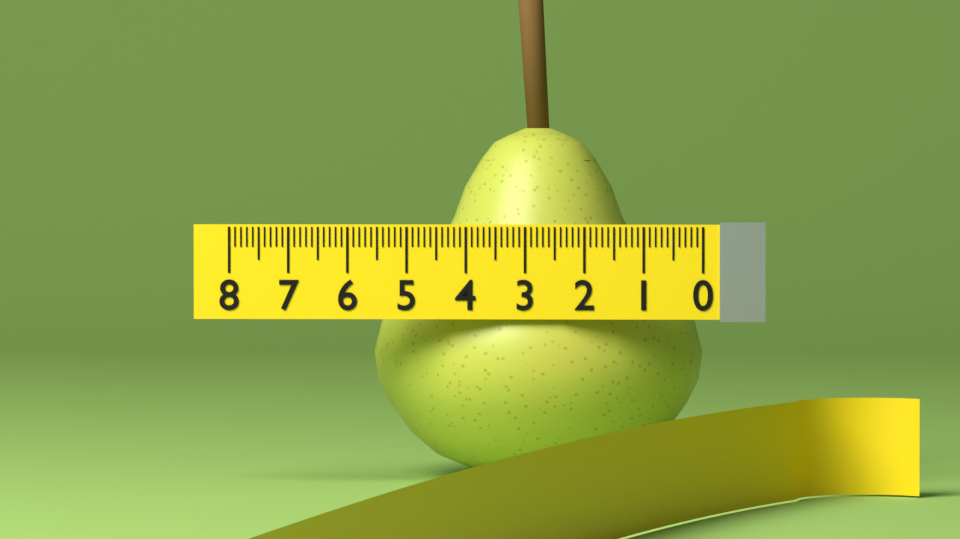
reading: 5.7 (no unit)
